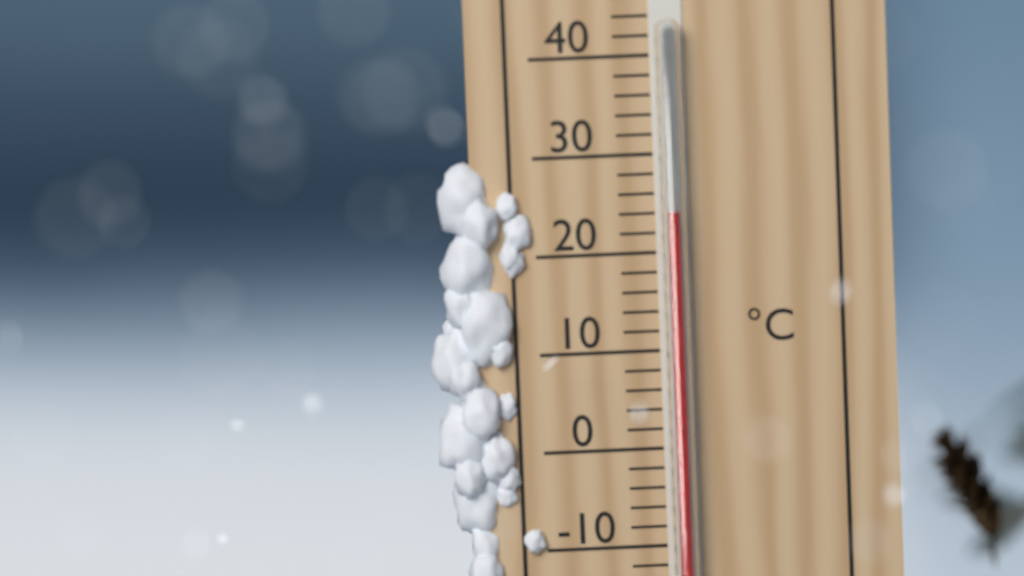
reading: 24 °C
